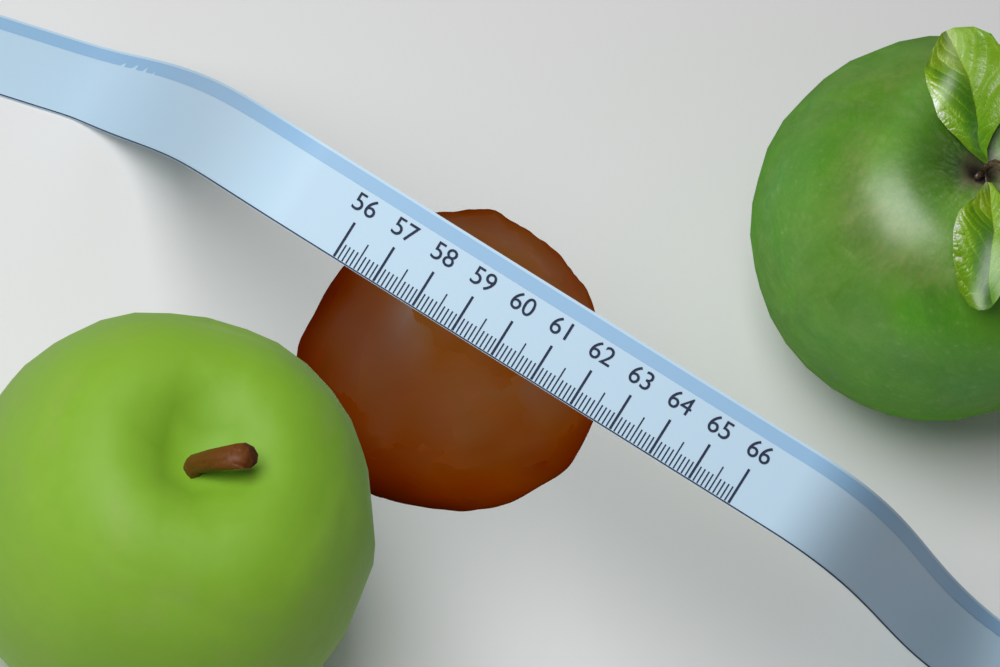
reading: 62.6 (no unit)
